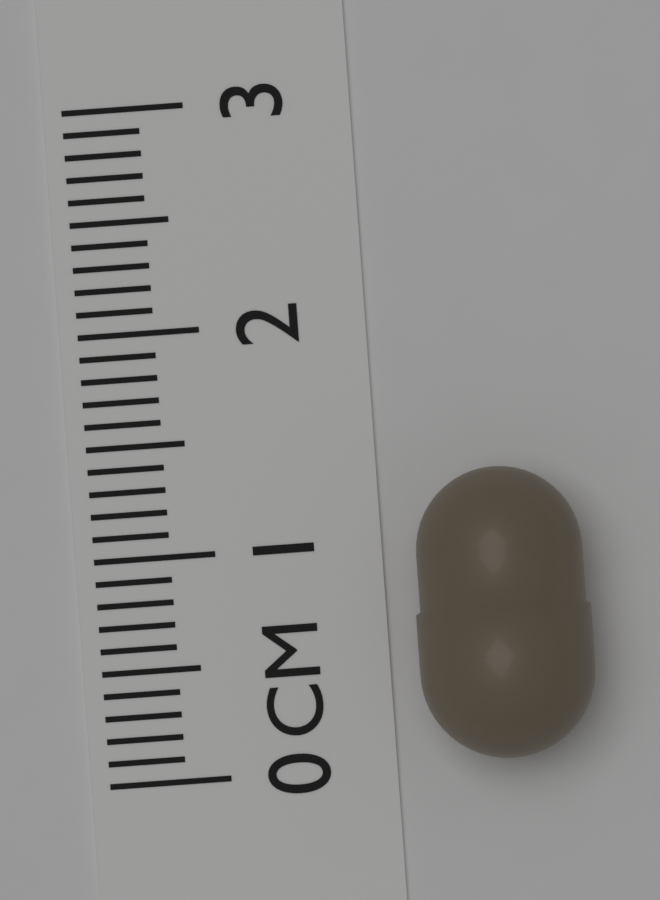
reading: 1.3 cm
